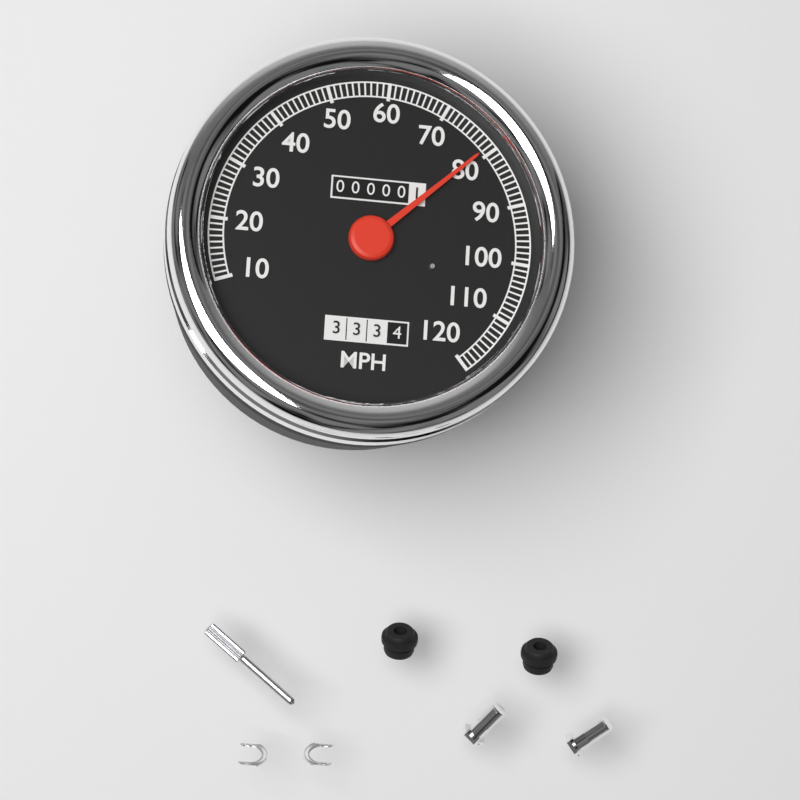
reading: 79 MPH
